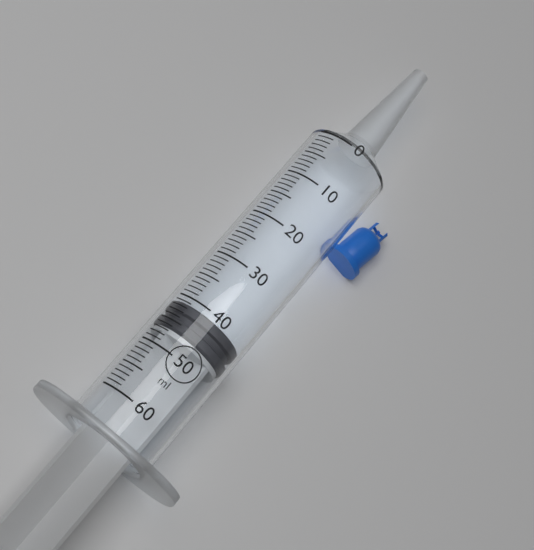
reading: 41 ml
